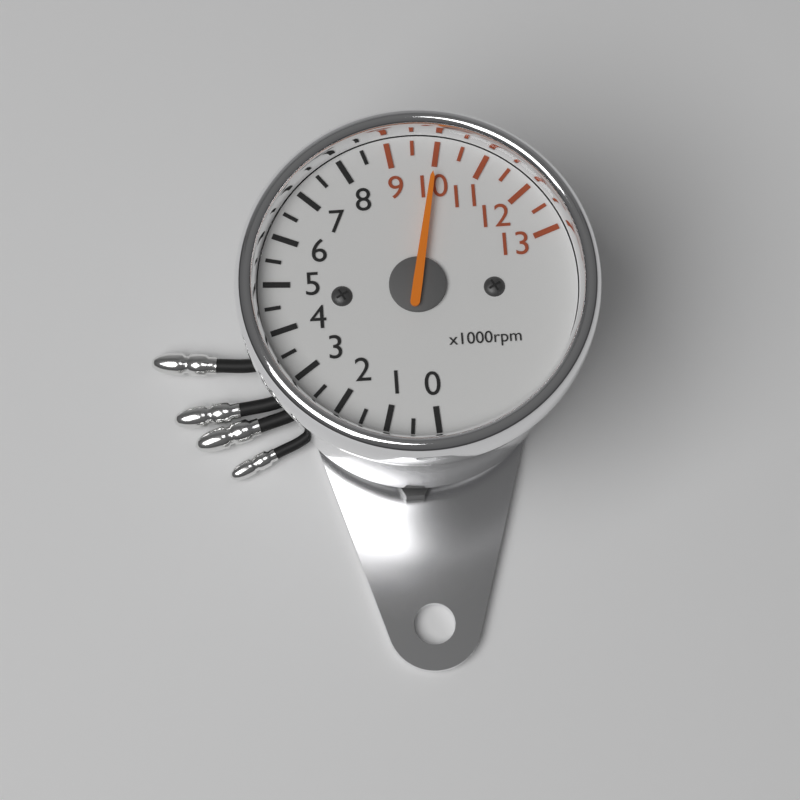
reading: 10000 rpm
